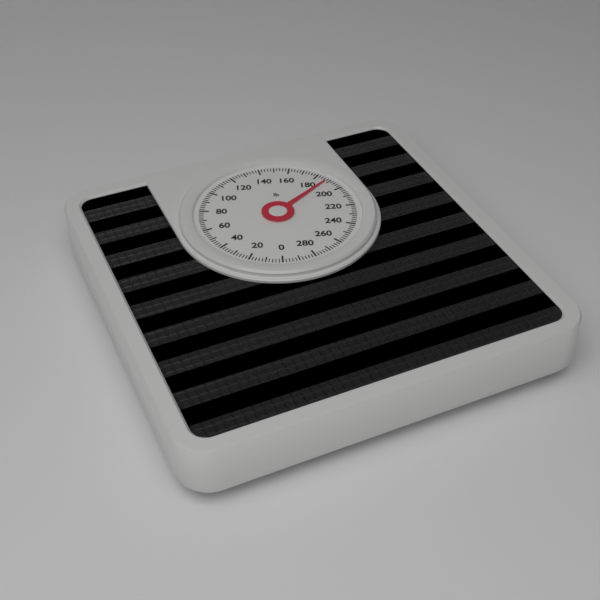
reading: 188 lb
